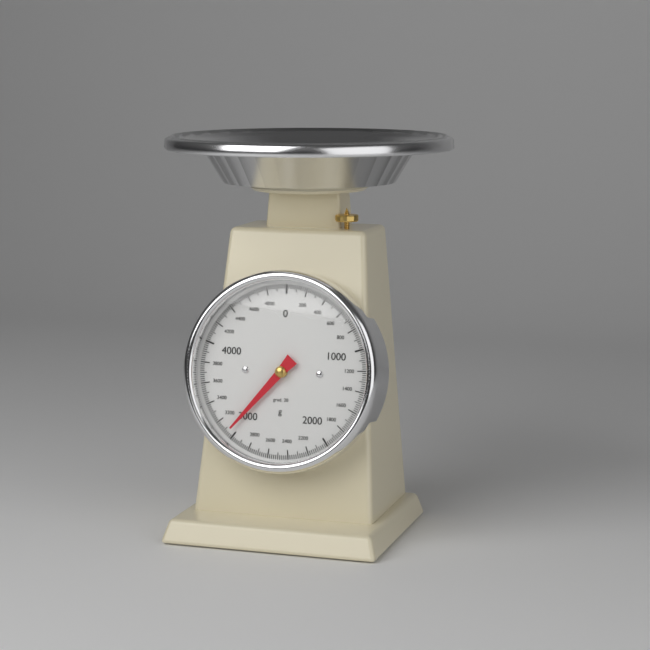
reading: 3060 g
